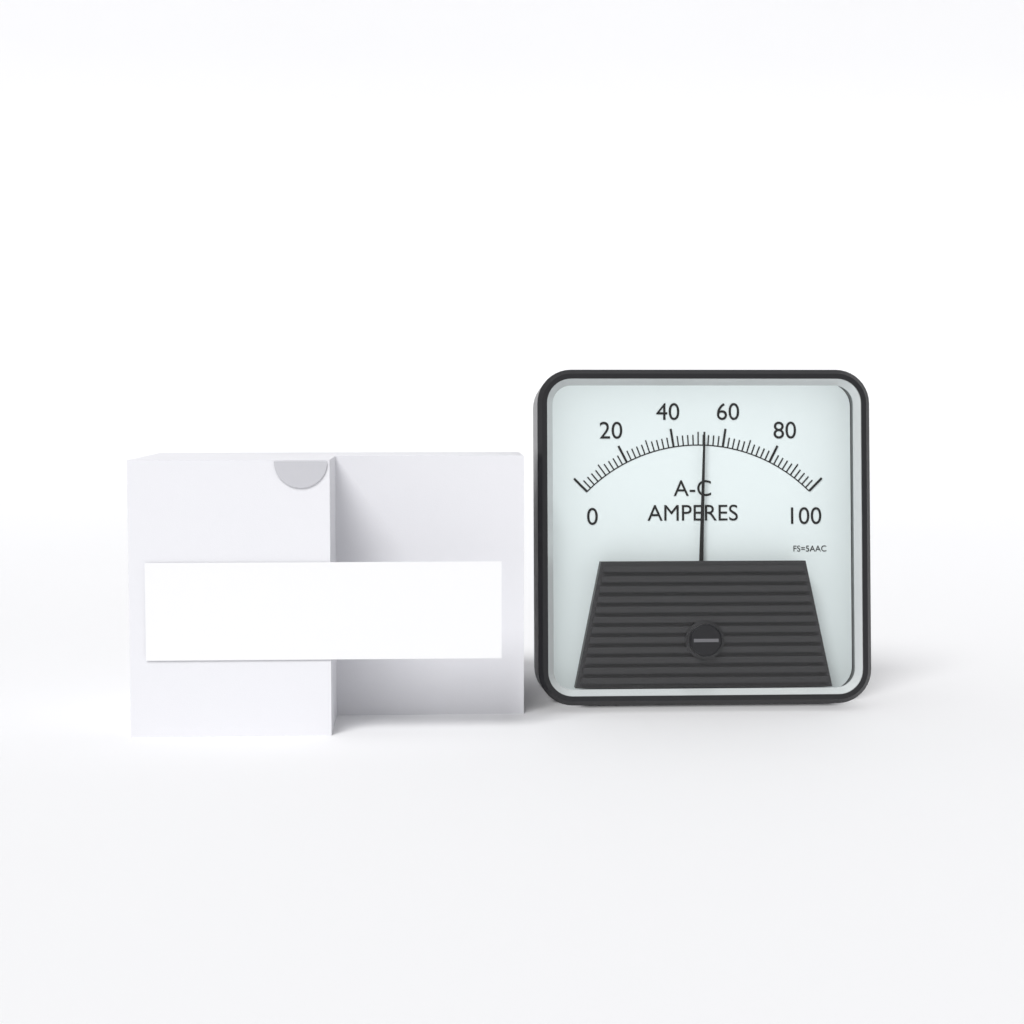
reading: 52 A
